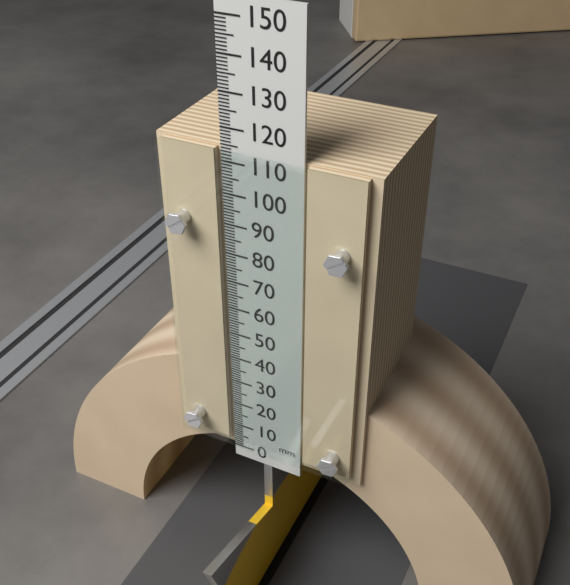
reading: 114 mm
